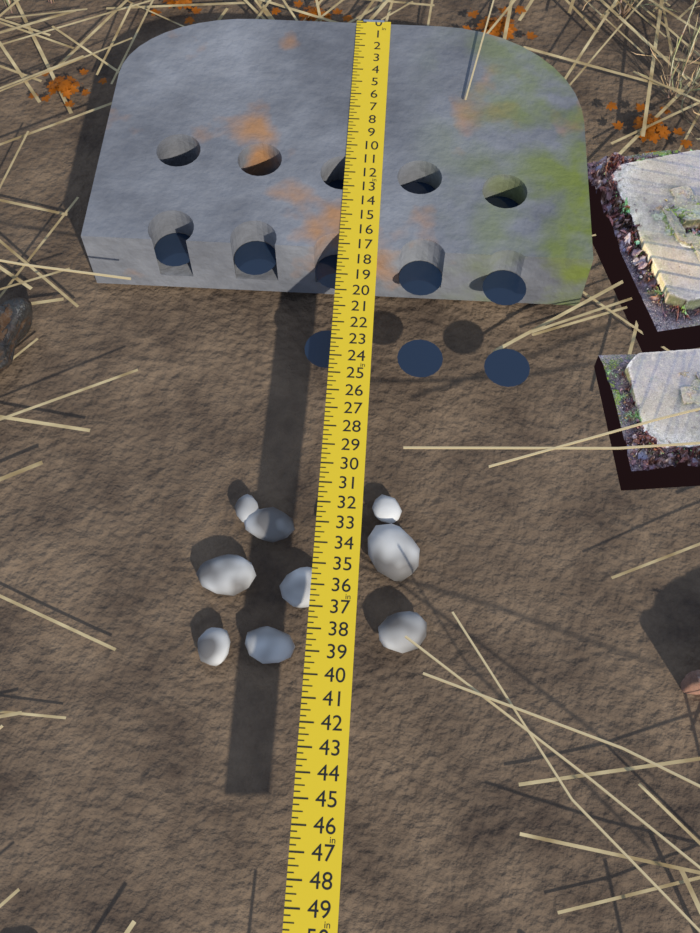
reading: 17.25 in
